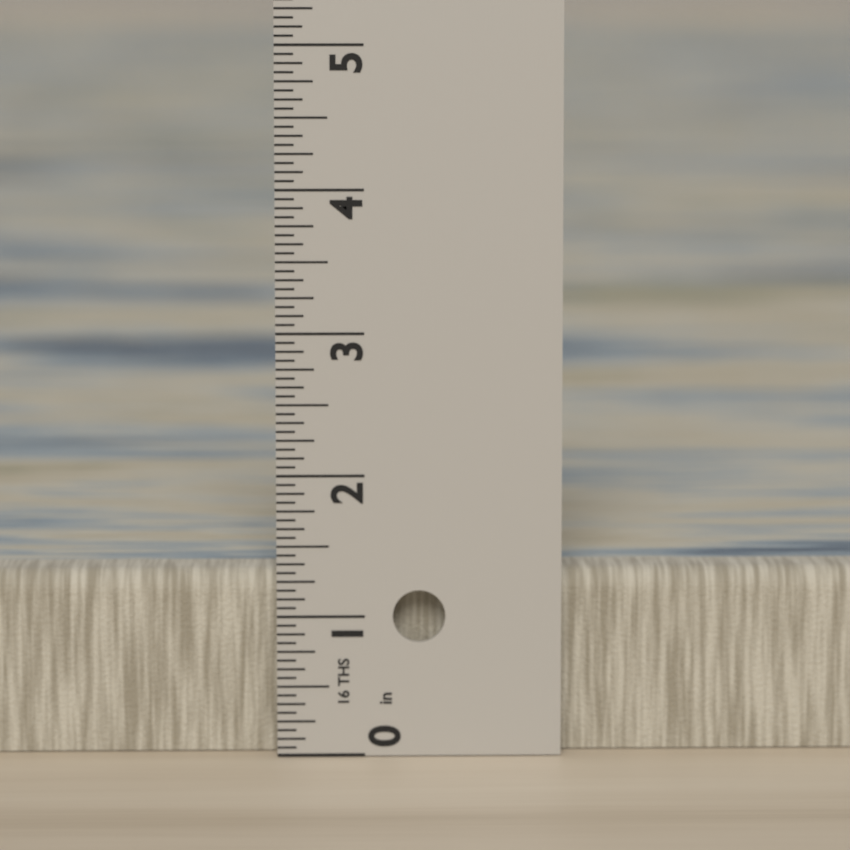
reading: 1.3125 in
